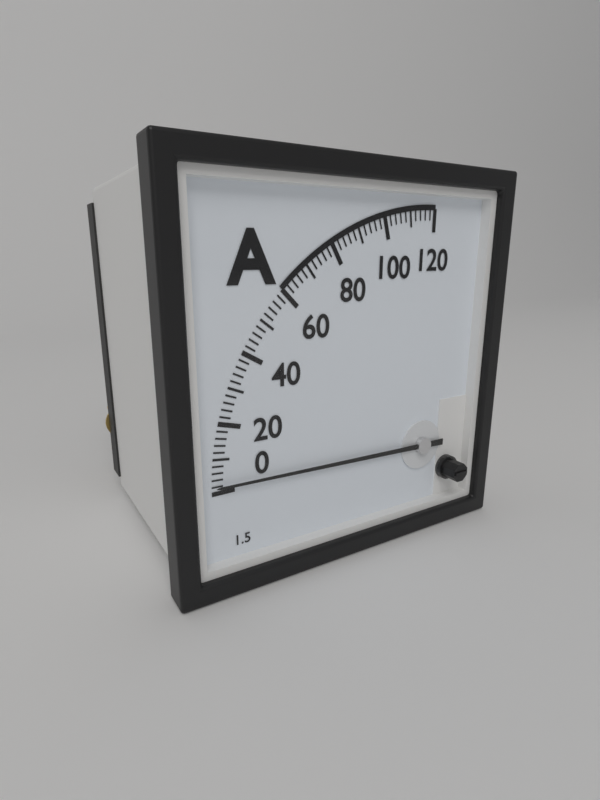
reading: 2 A
